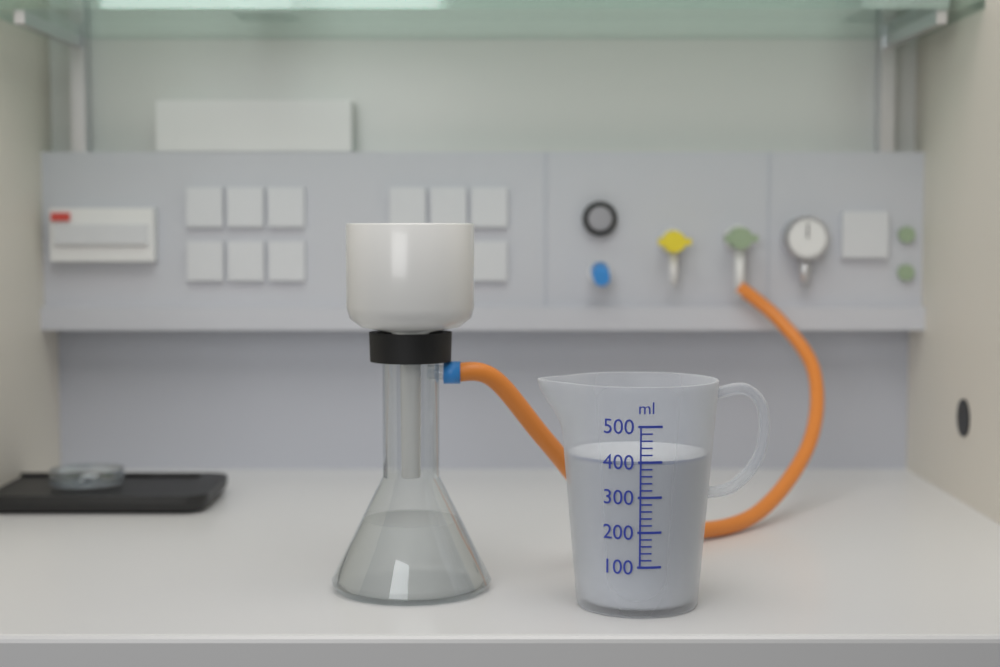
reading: 400 ml
